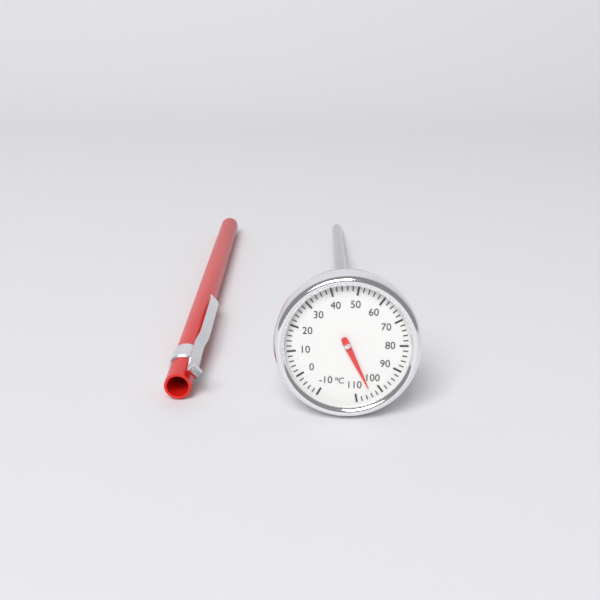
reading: 104 °C
